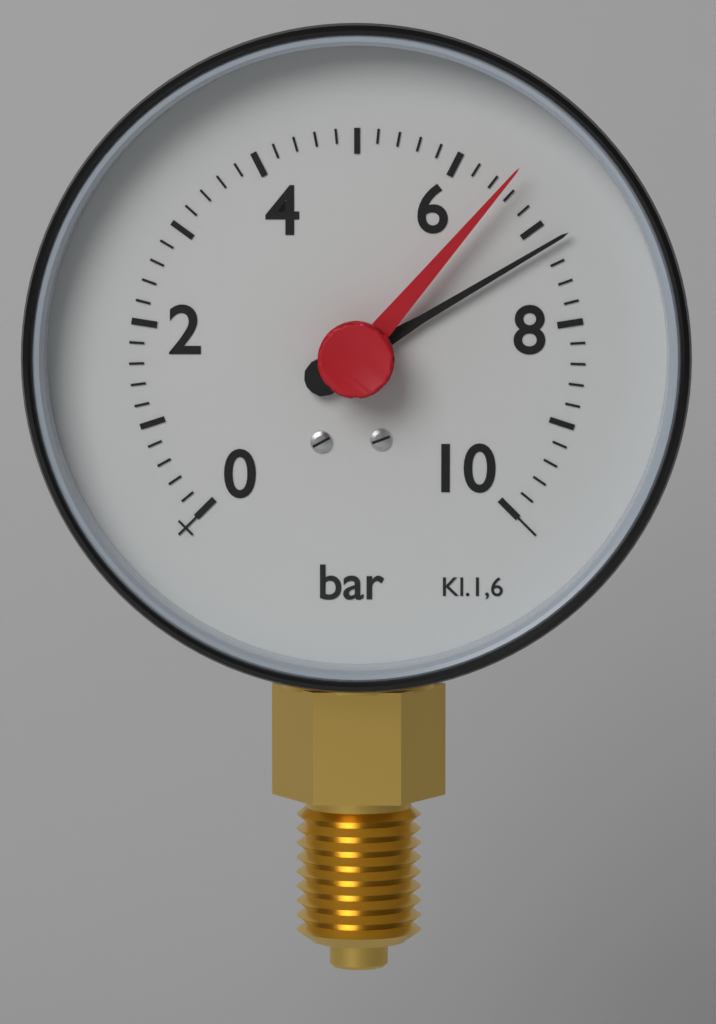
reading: 7.2 bar
